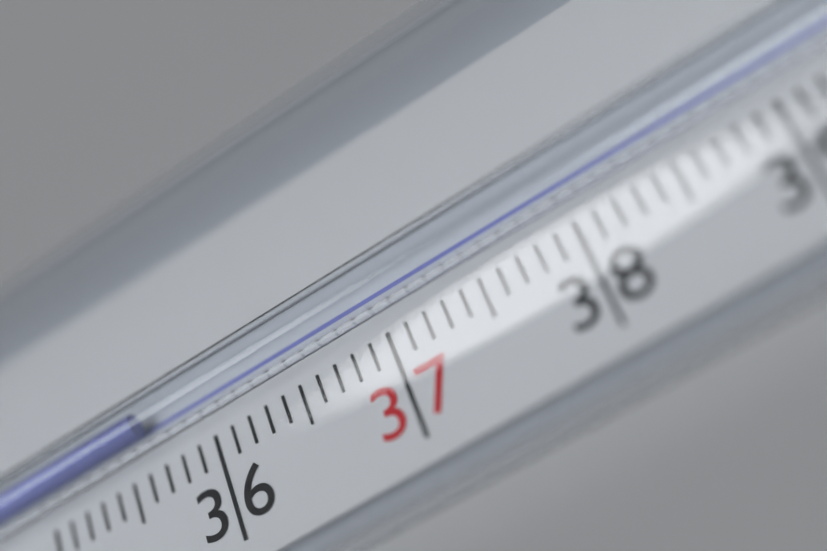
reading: 35.7 °C
